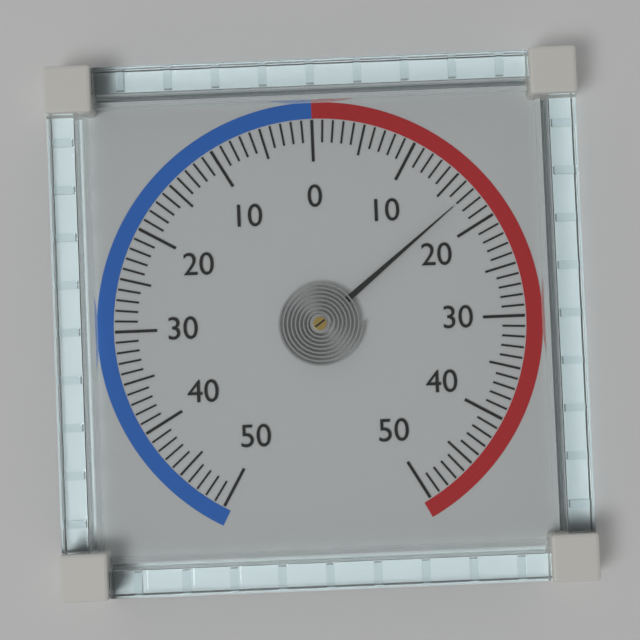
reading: 17 (no unit)
